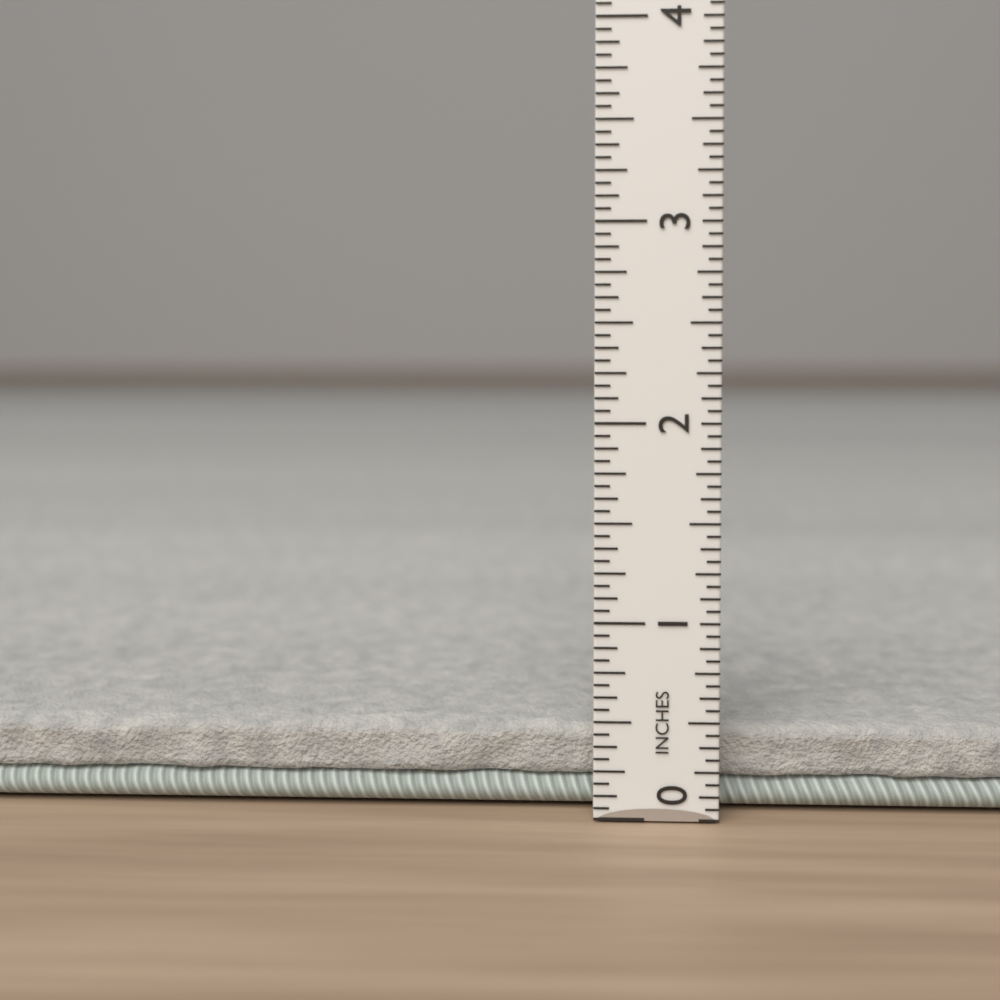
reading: 0.4375 in
